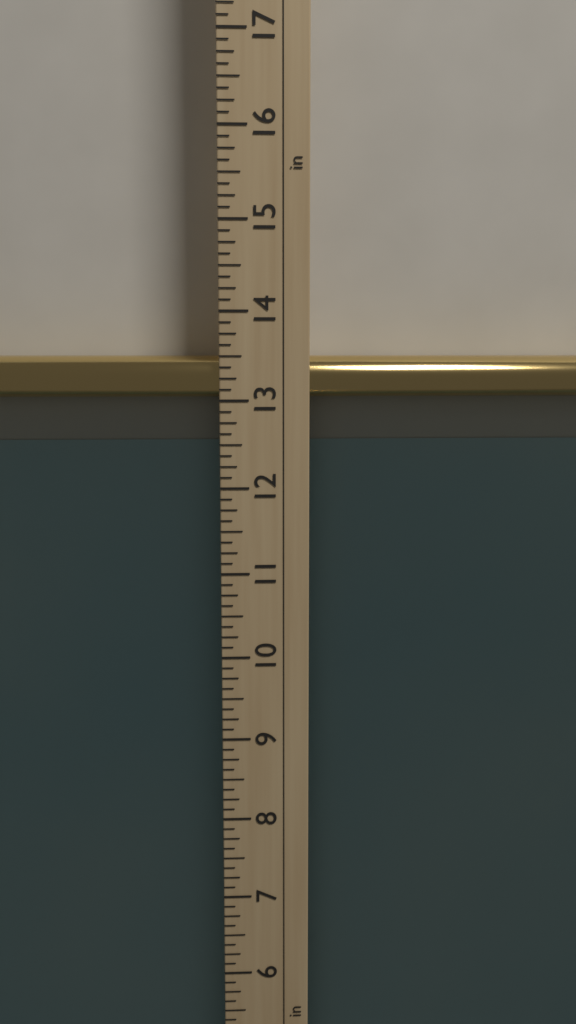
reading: 13.500 in
